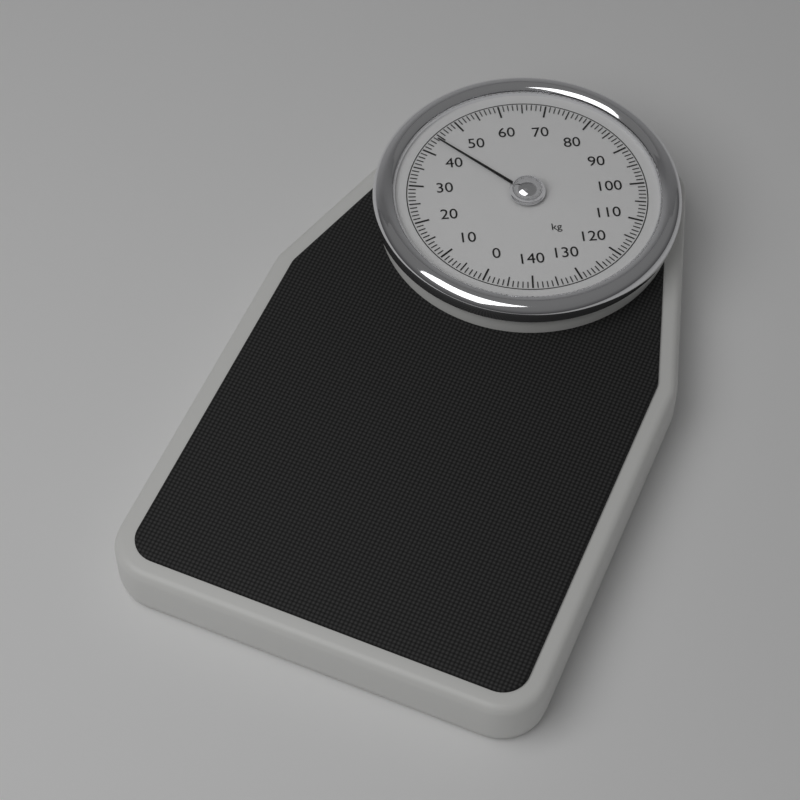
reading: 44 kg
